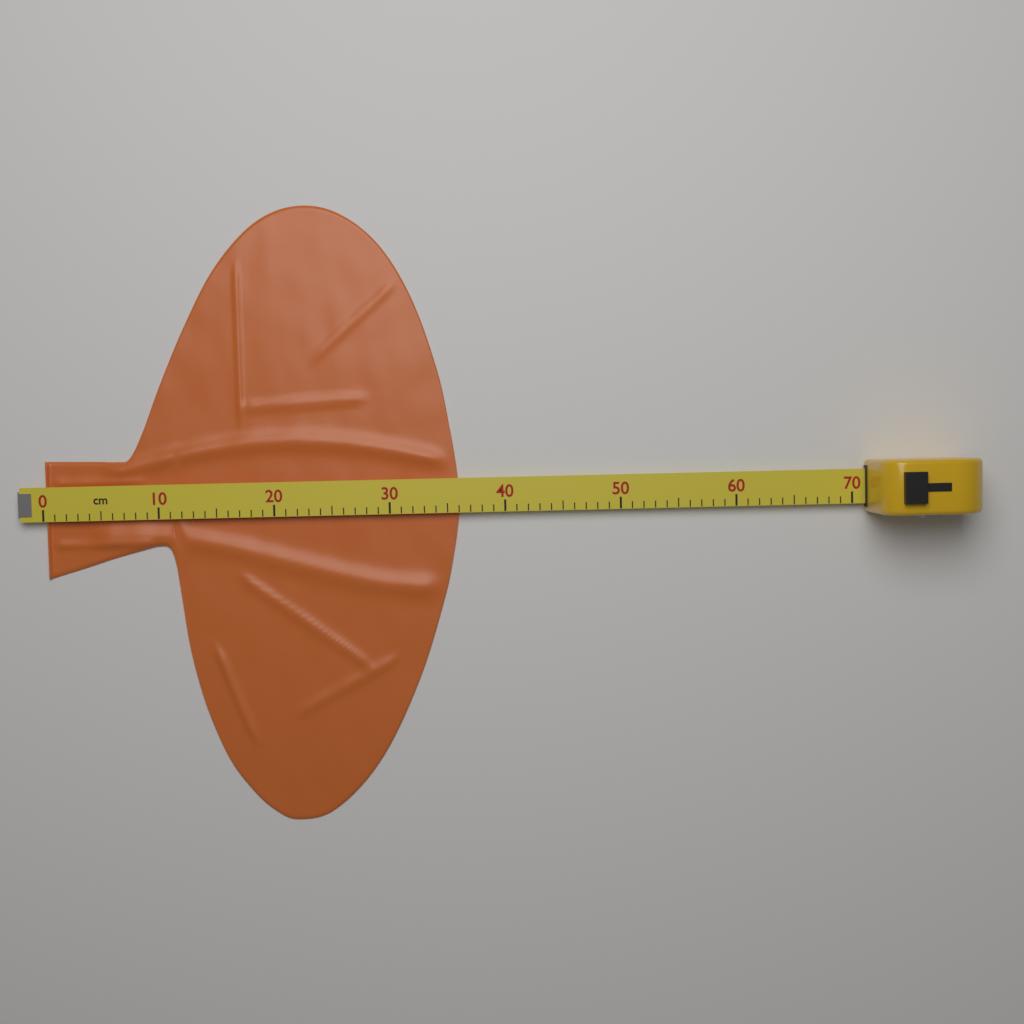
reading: 36 cm
